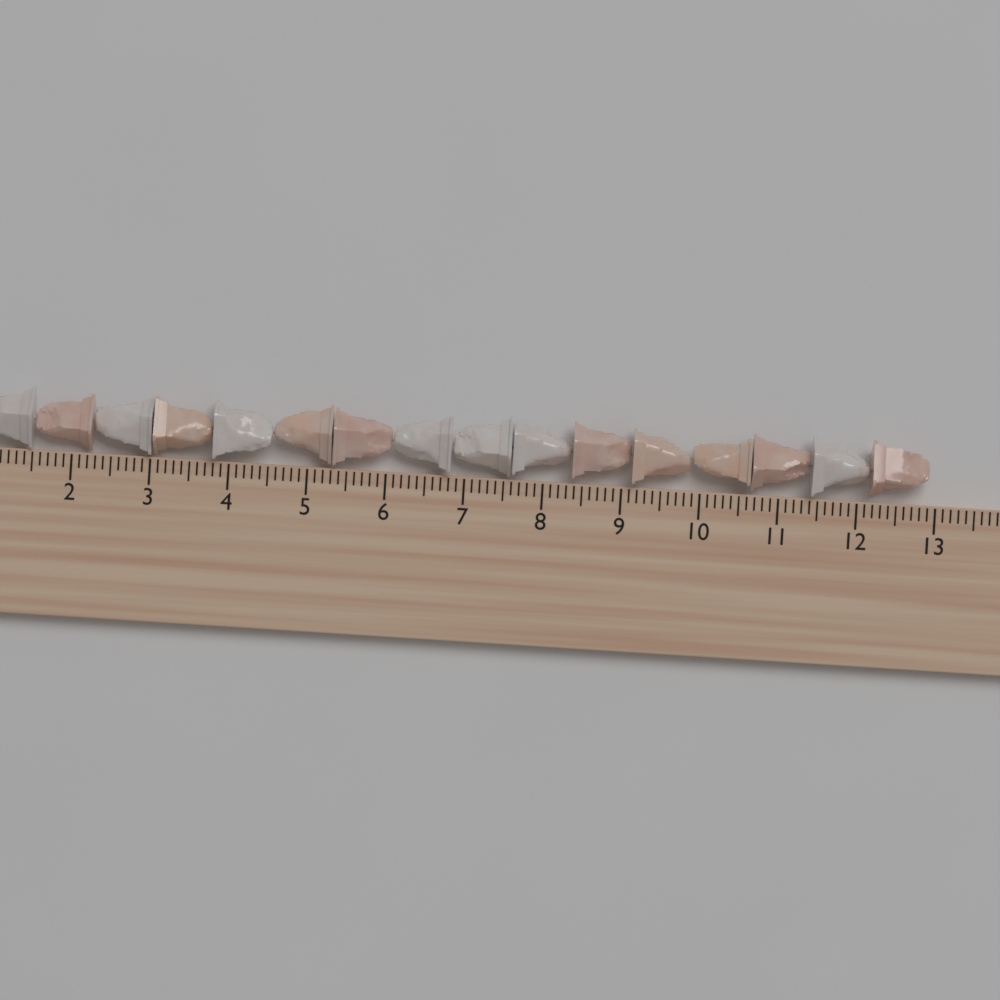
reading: 12.9 cm
